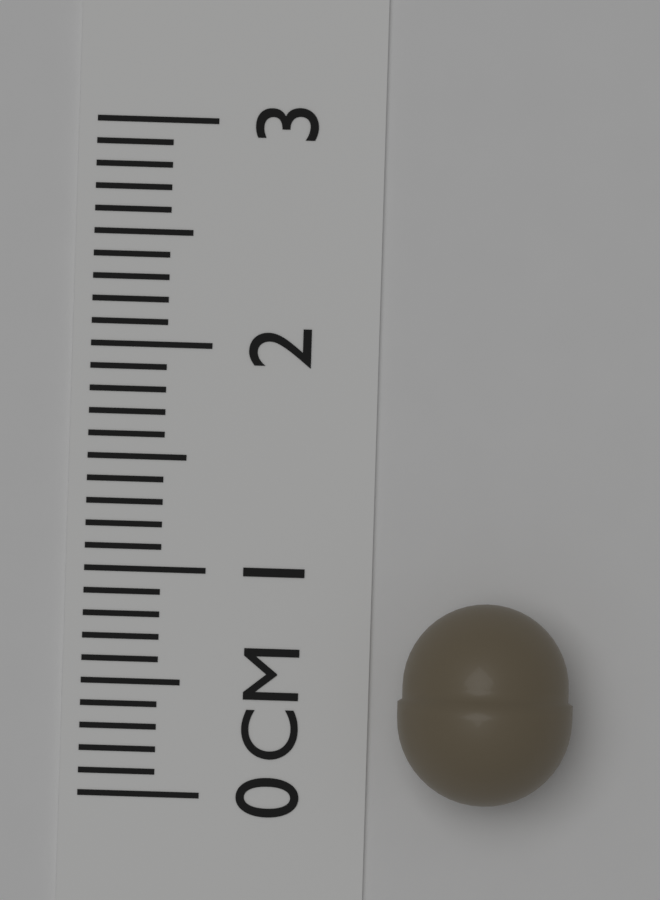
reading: 0.9 cm
